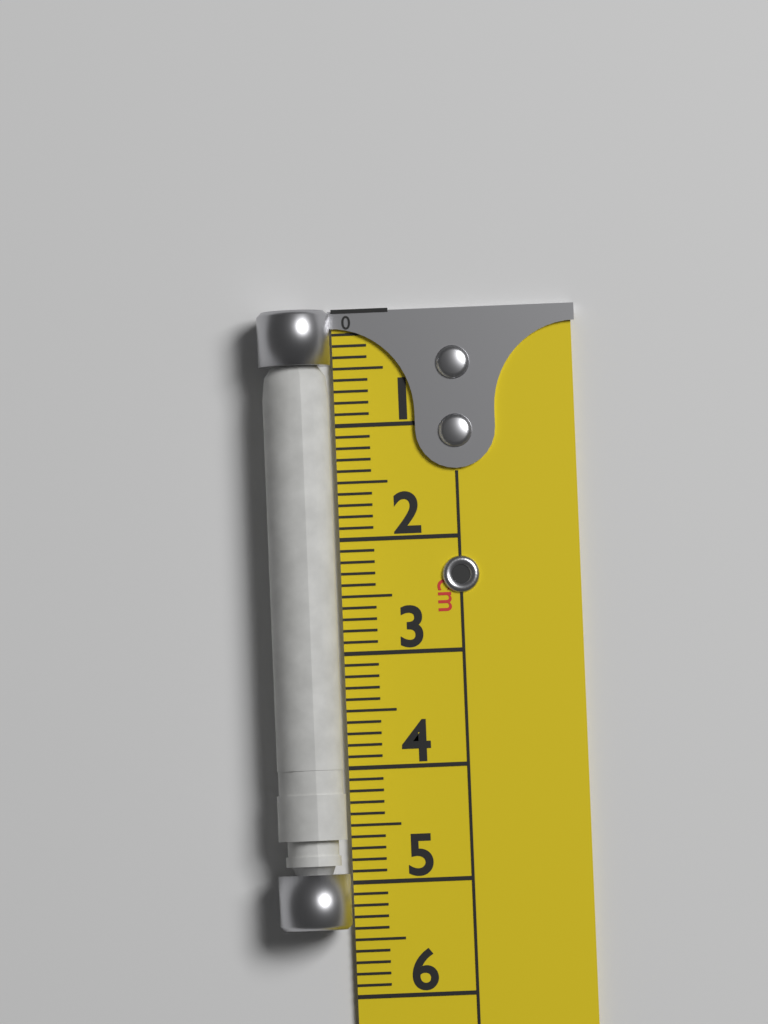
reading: 5.4 cm
